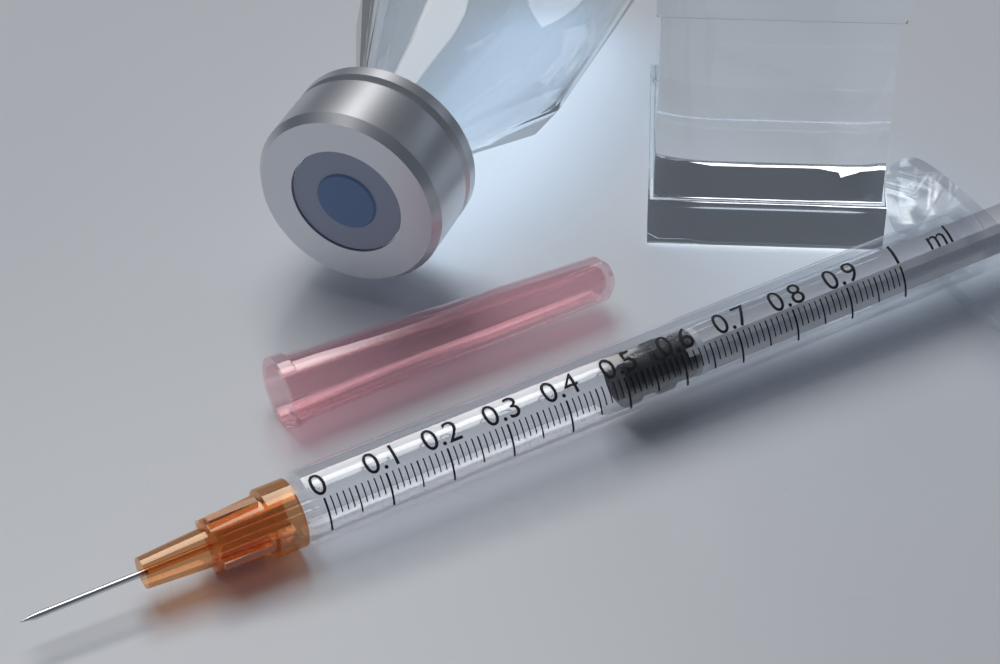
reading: 0.51 ml
